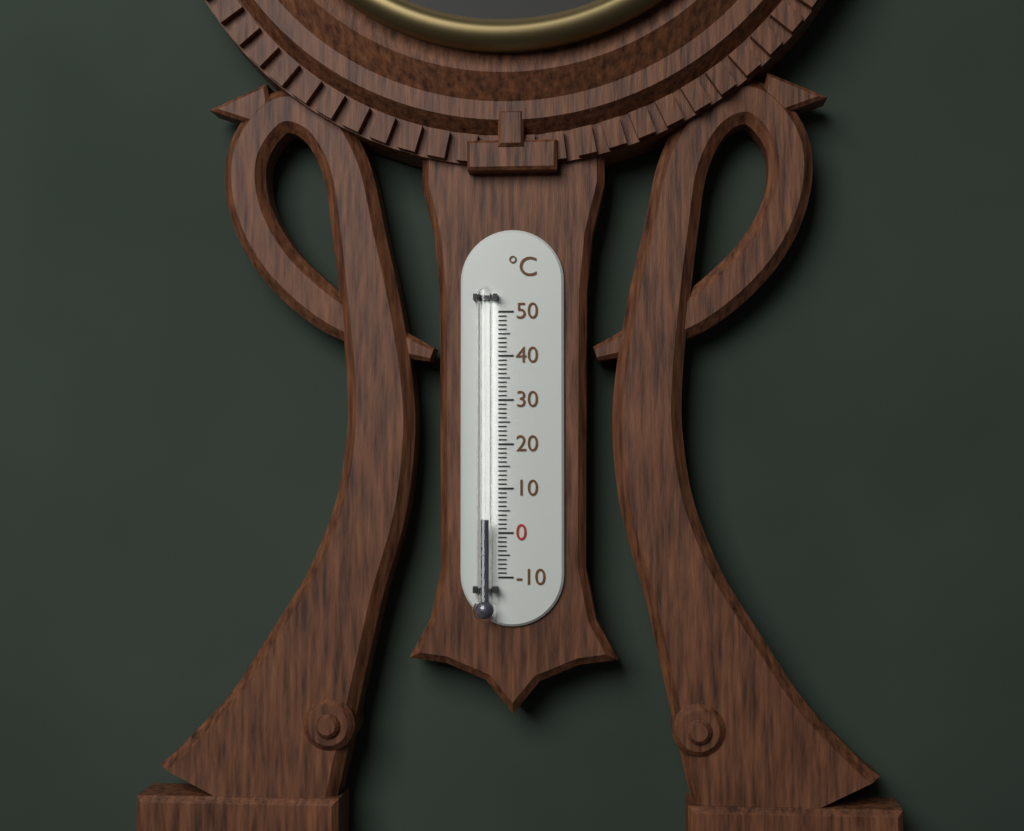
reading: 3 °C
